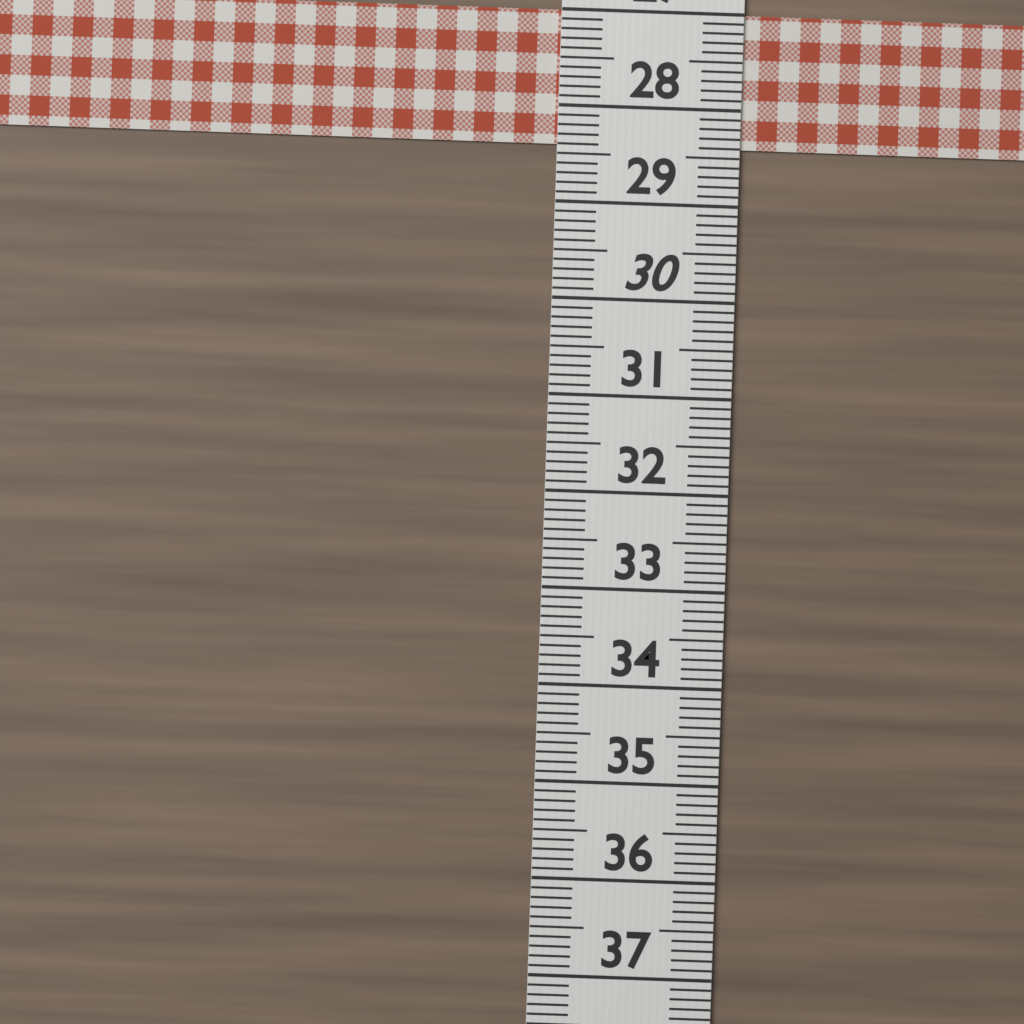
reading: 28.4 (no unit)
